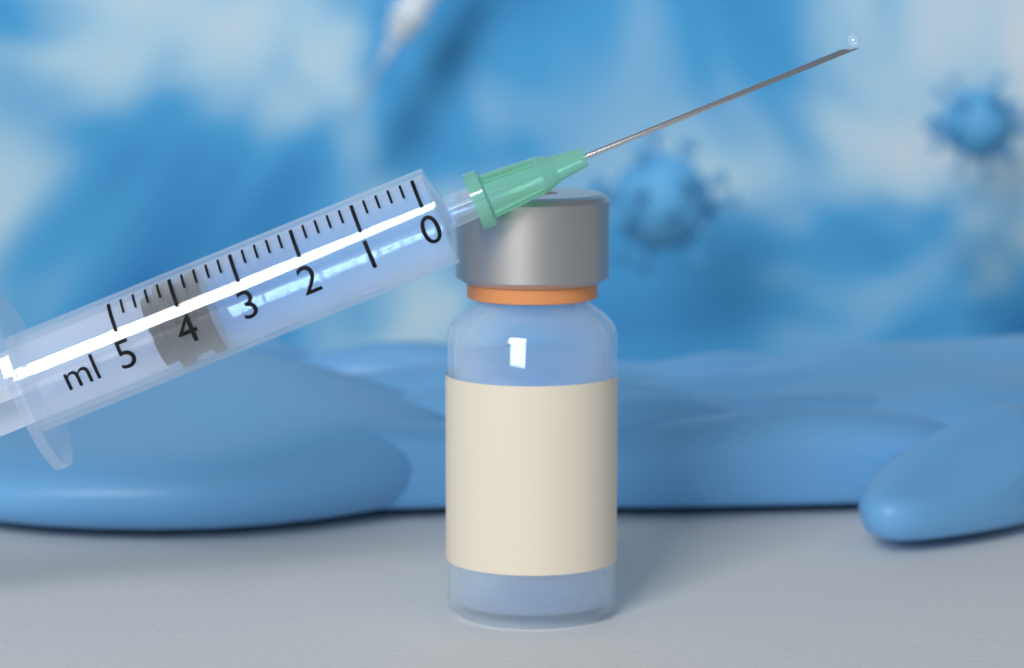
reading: 3.6 ml
